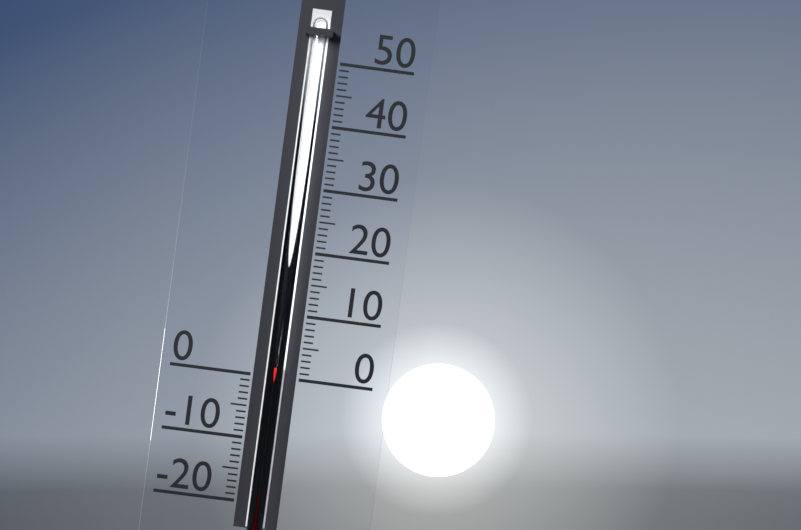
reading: 2 (no unit)
